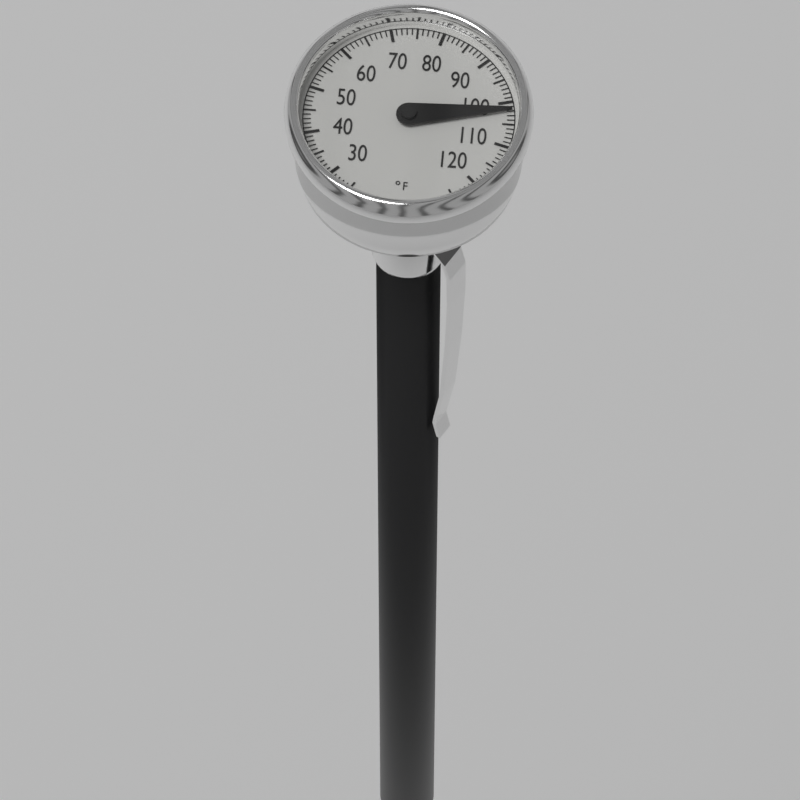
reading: 102 °F
